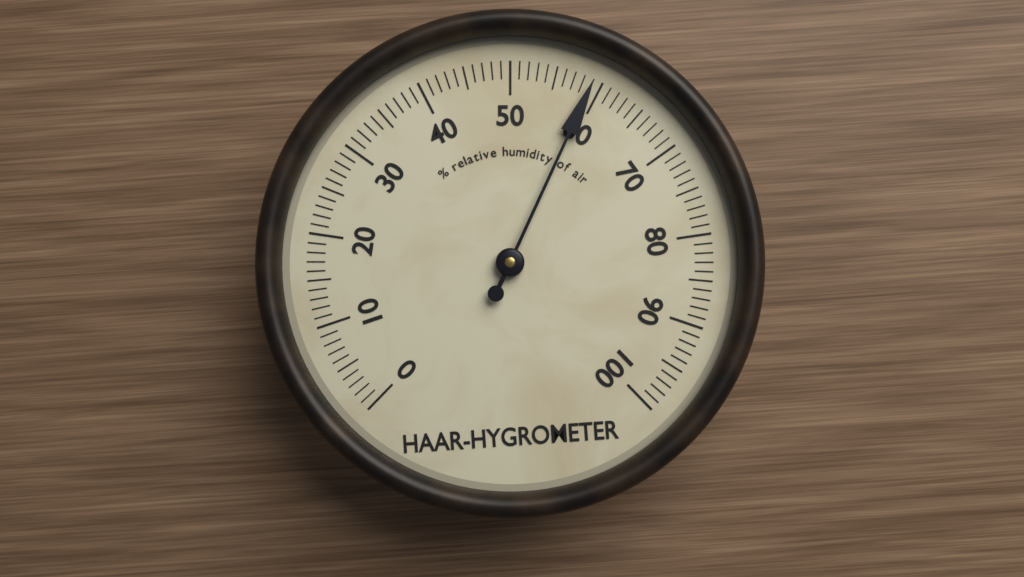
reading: 59 %
